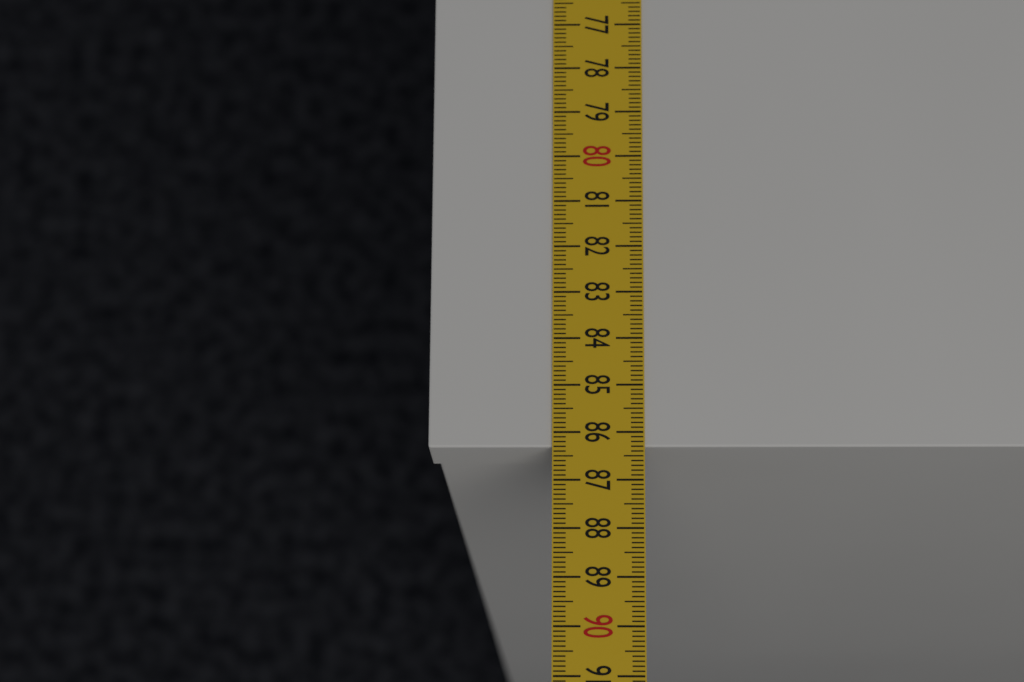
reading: 86.3 cm
